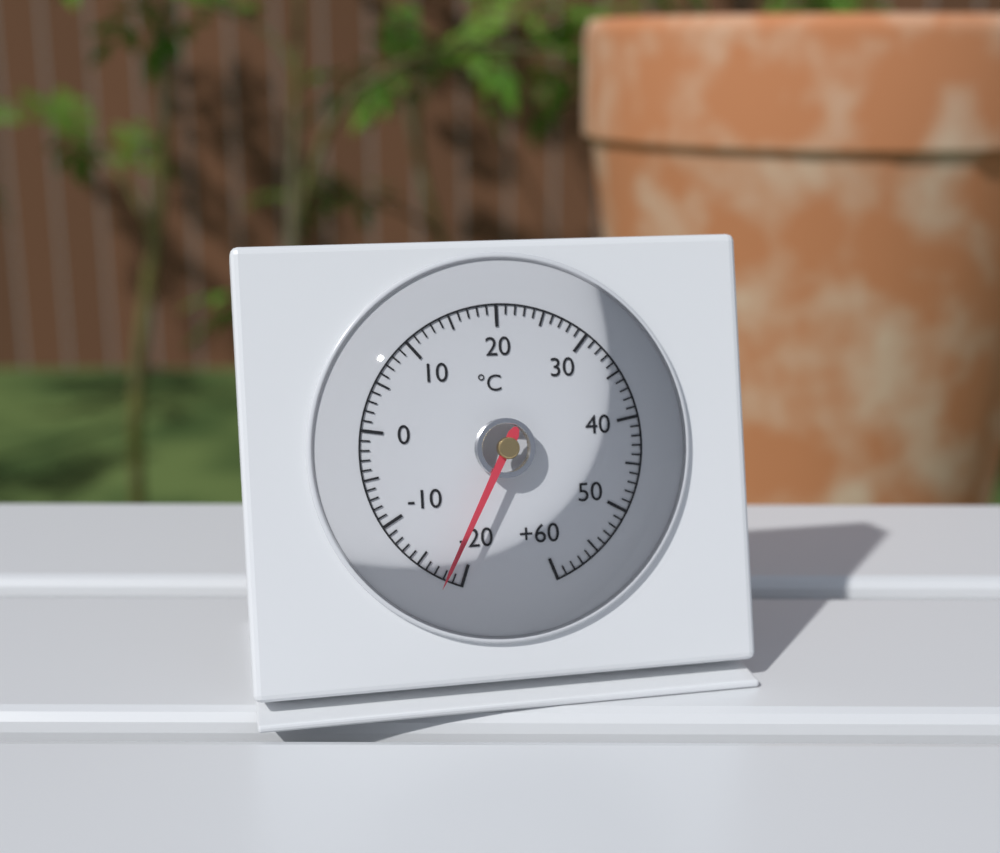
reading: -18 °C
